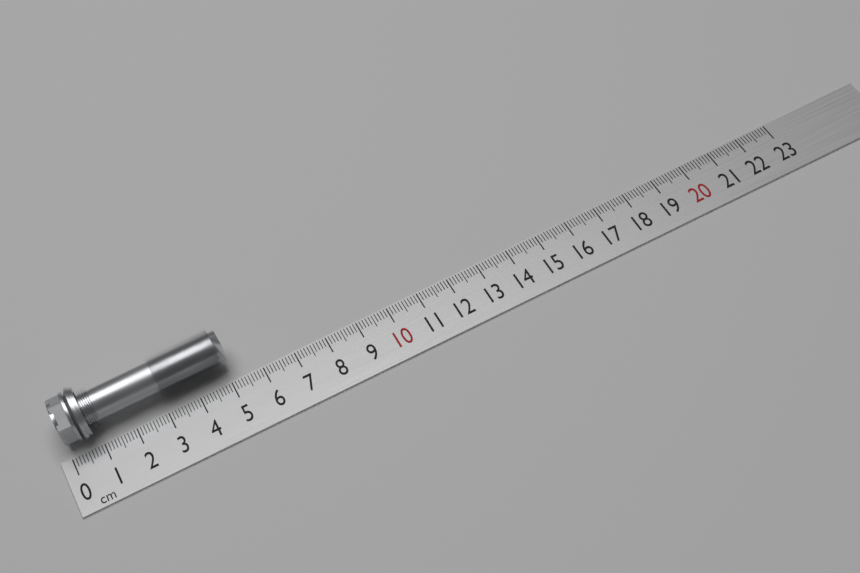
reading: 5.2 cm
